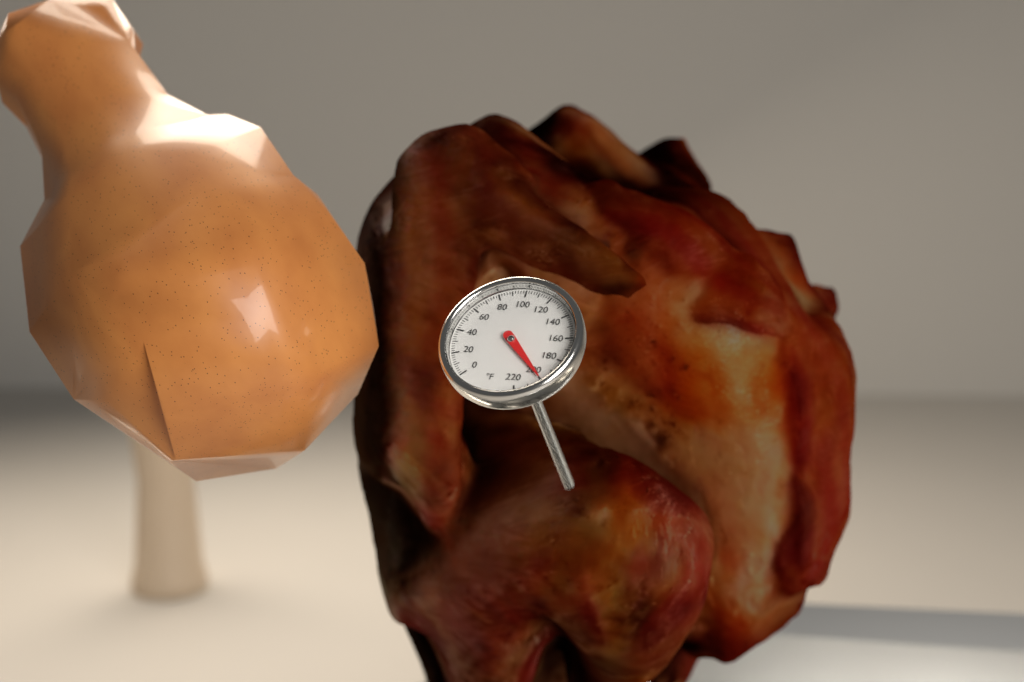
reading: 200 °F
